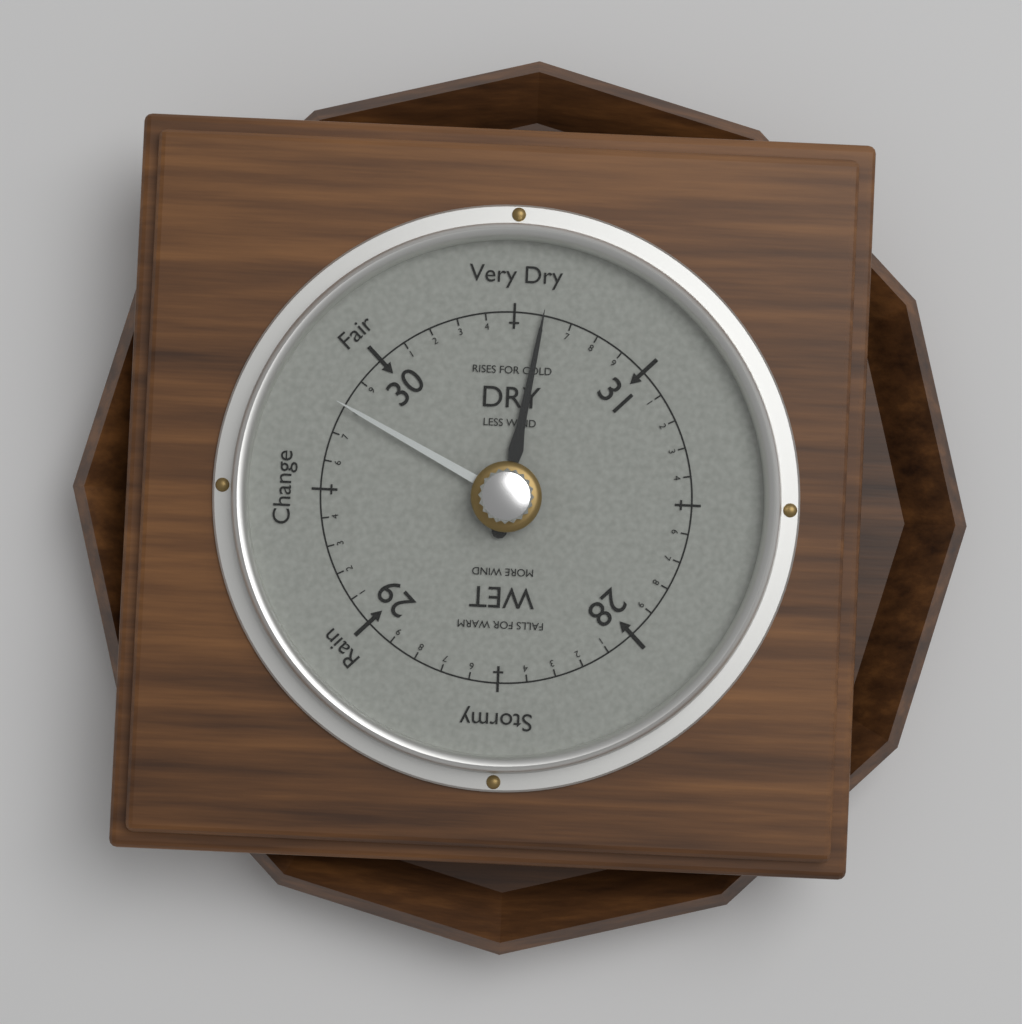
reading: 30.6 (no unit)
